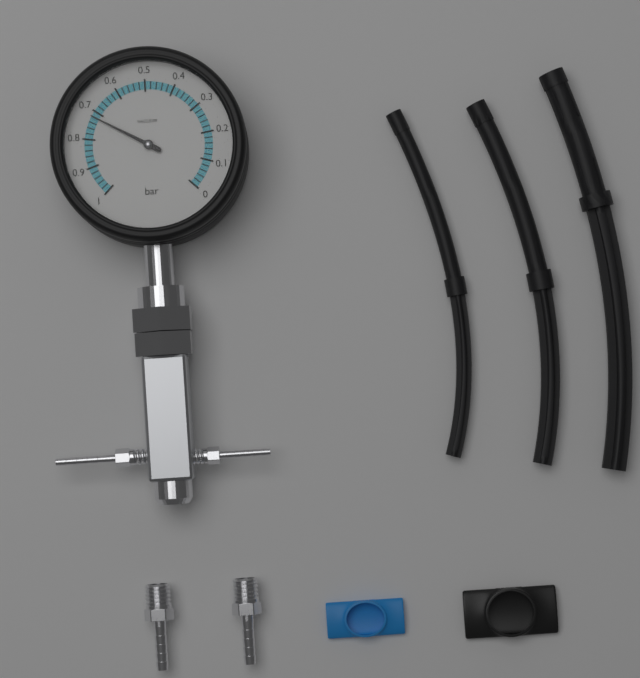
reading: 0.72 bar
